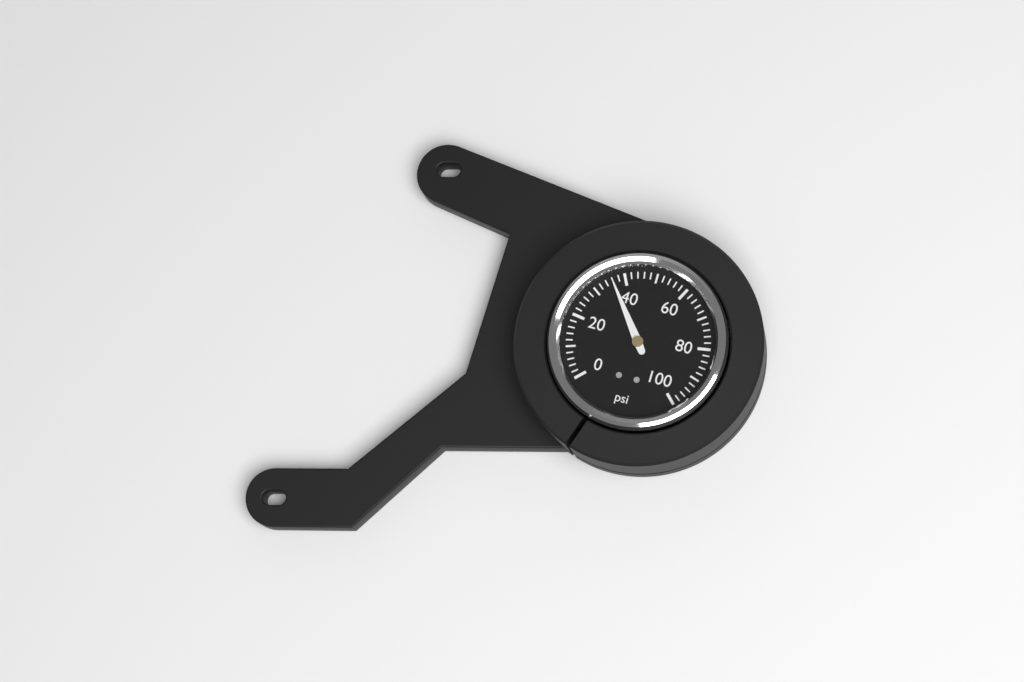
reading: 36 psi
